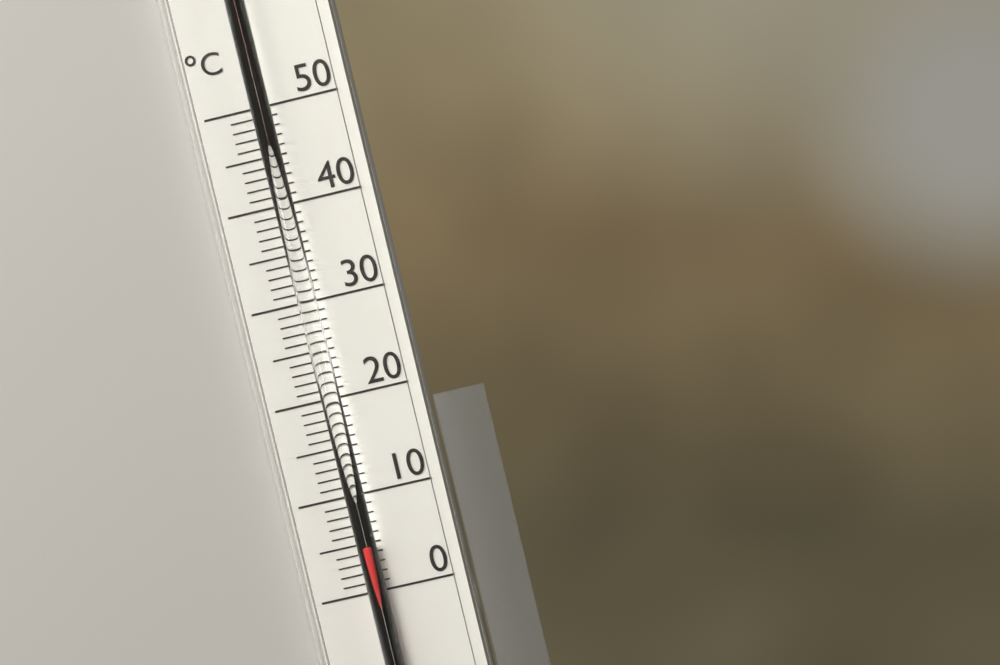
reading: 5 °C
